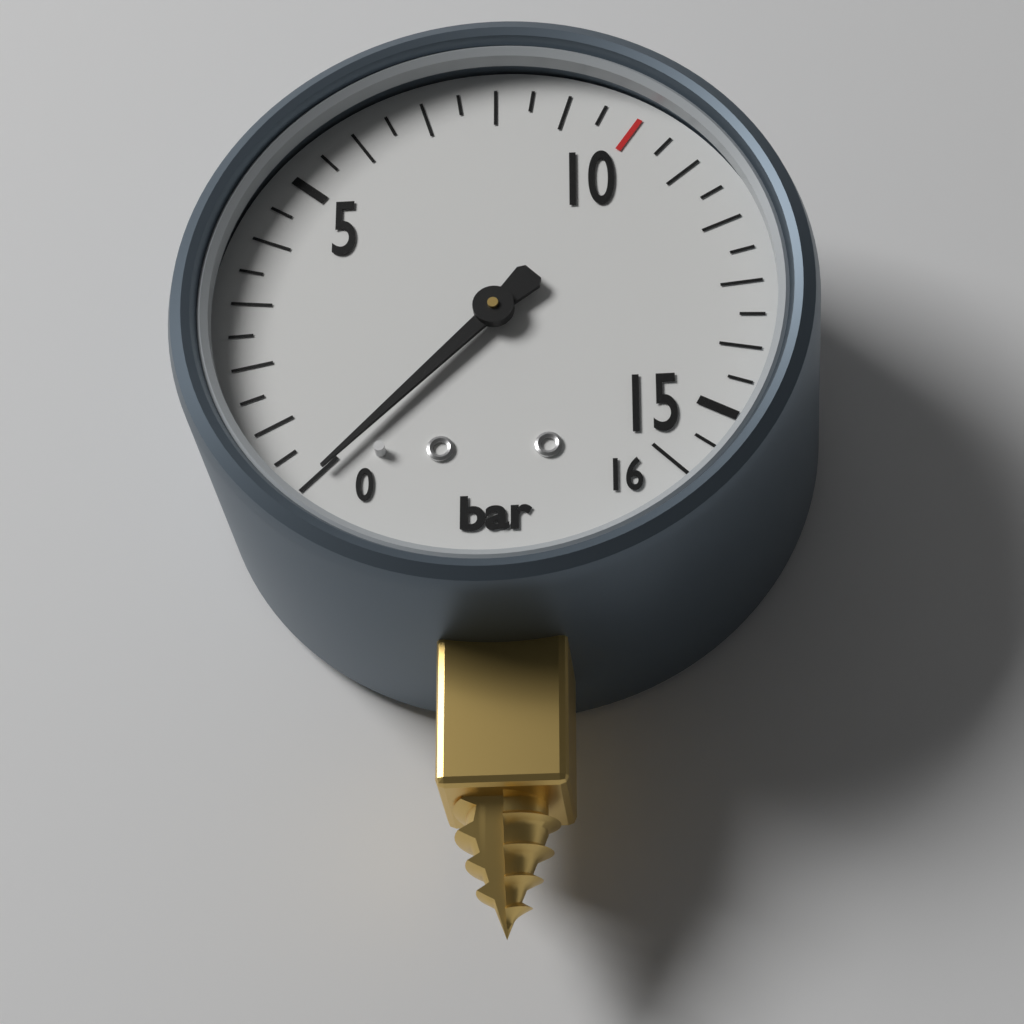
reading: 0.0 bar
